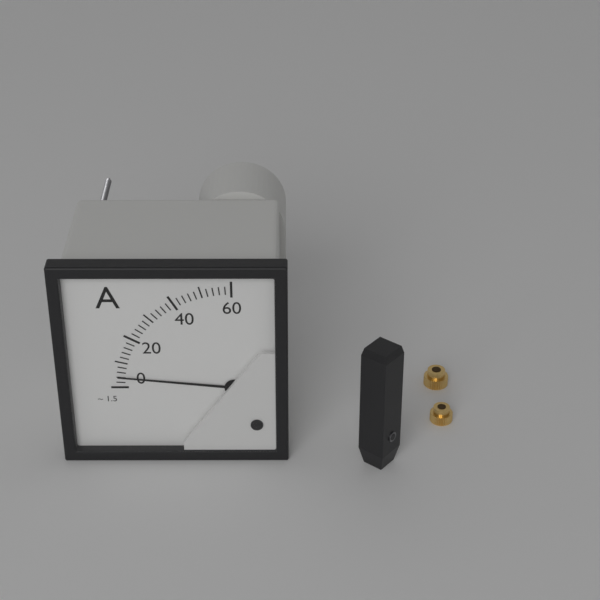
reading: 4 A
